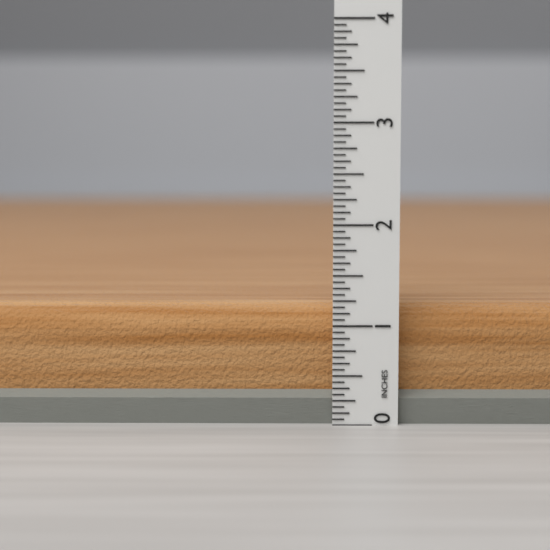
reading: 1.1875 in
